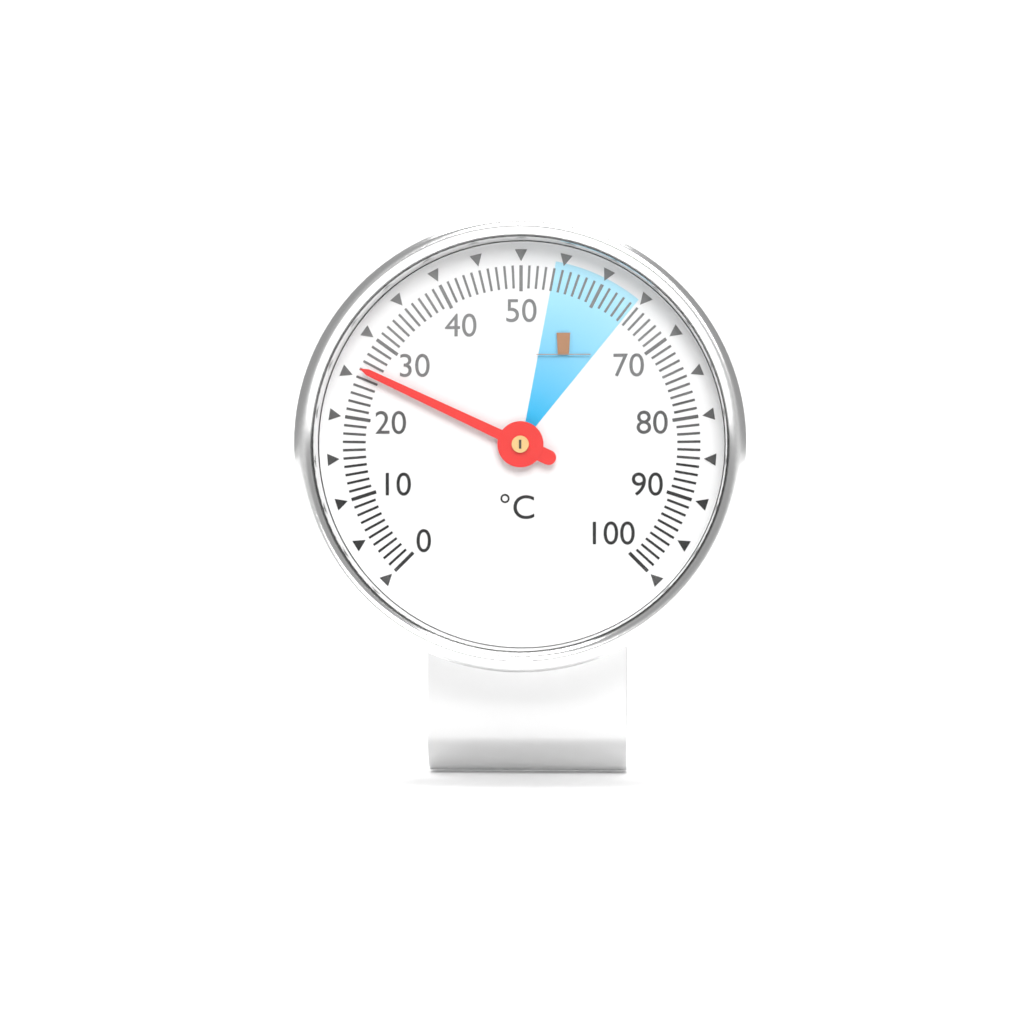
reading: 26 °C
